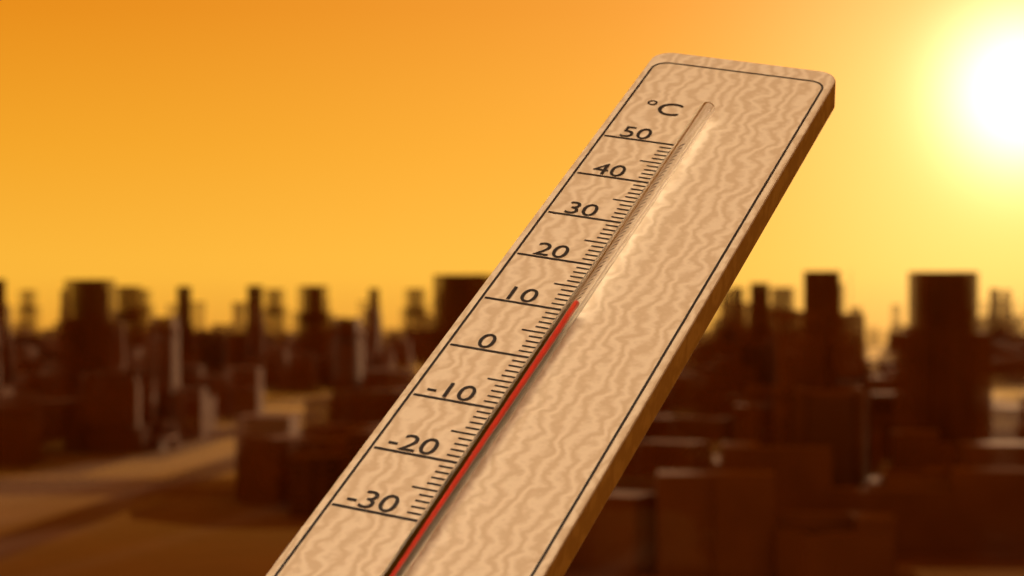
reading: 9 °C
